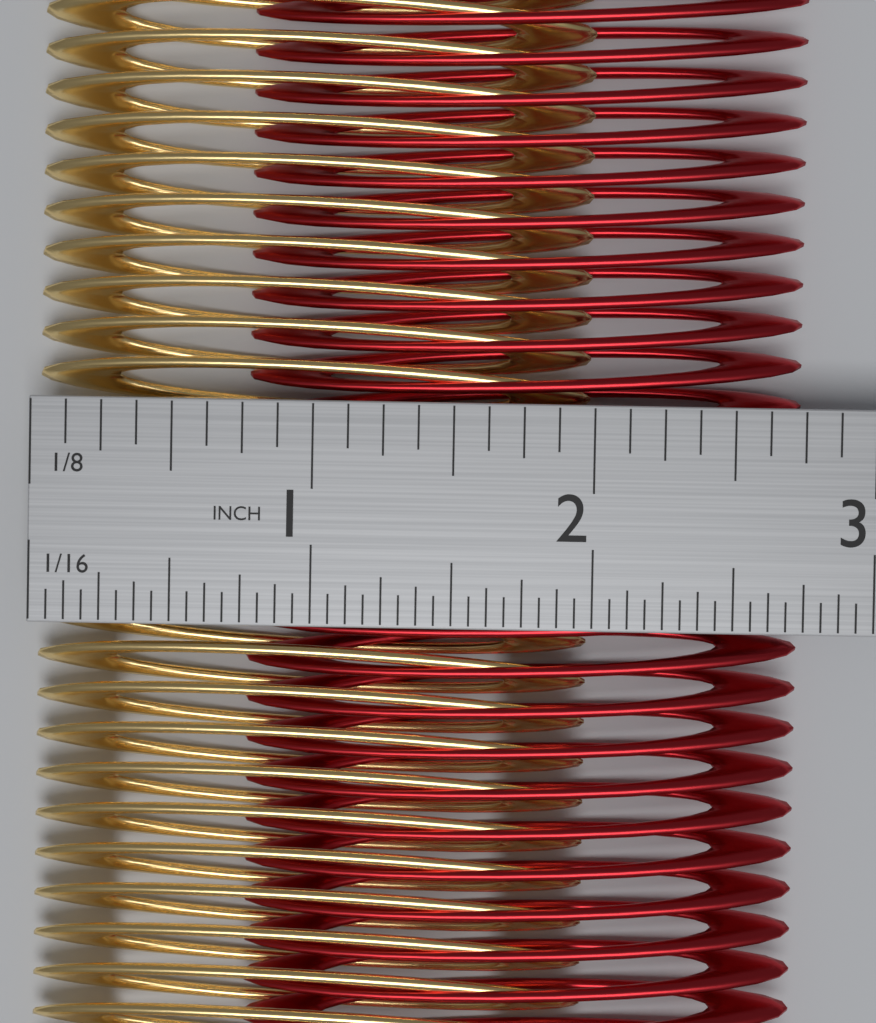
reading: 2.7500 in
